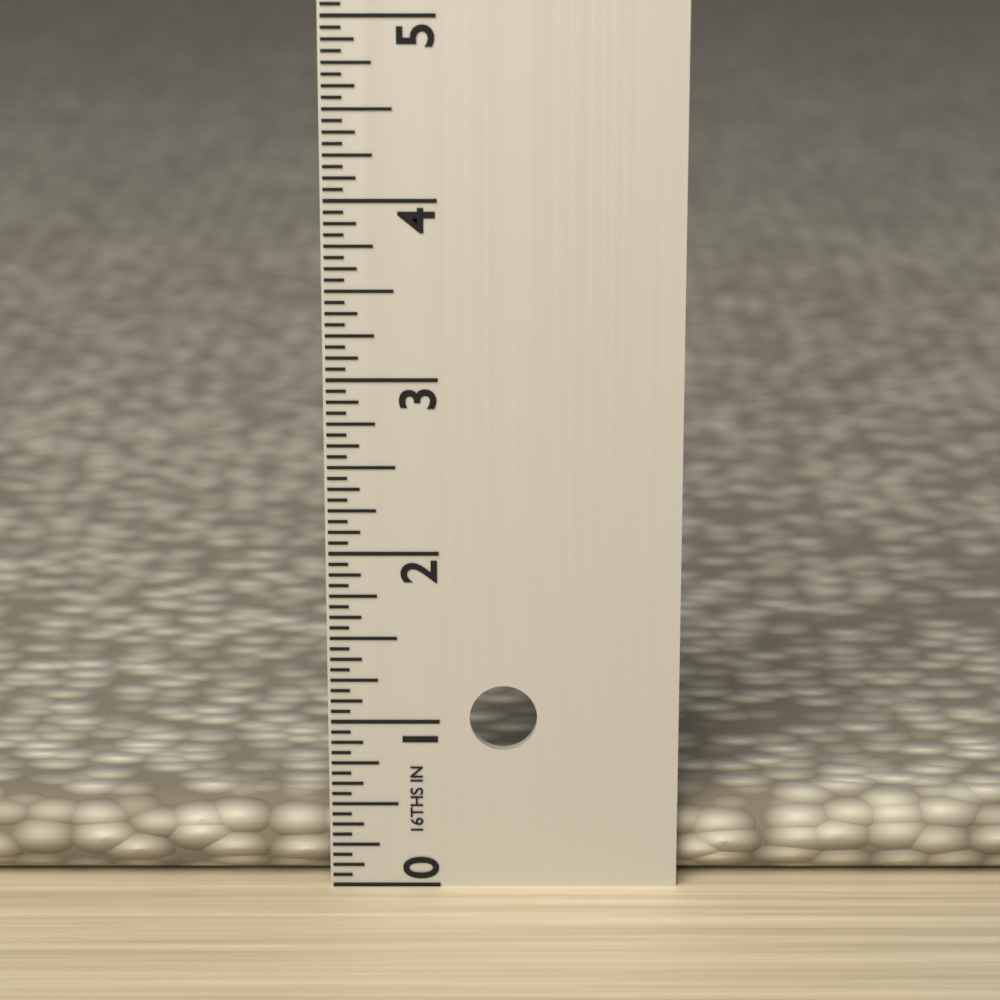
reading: 0.5000 in
